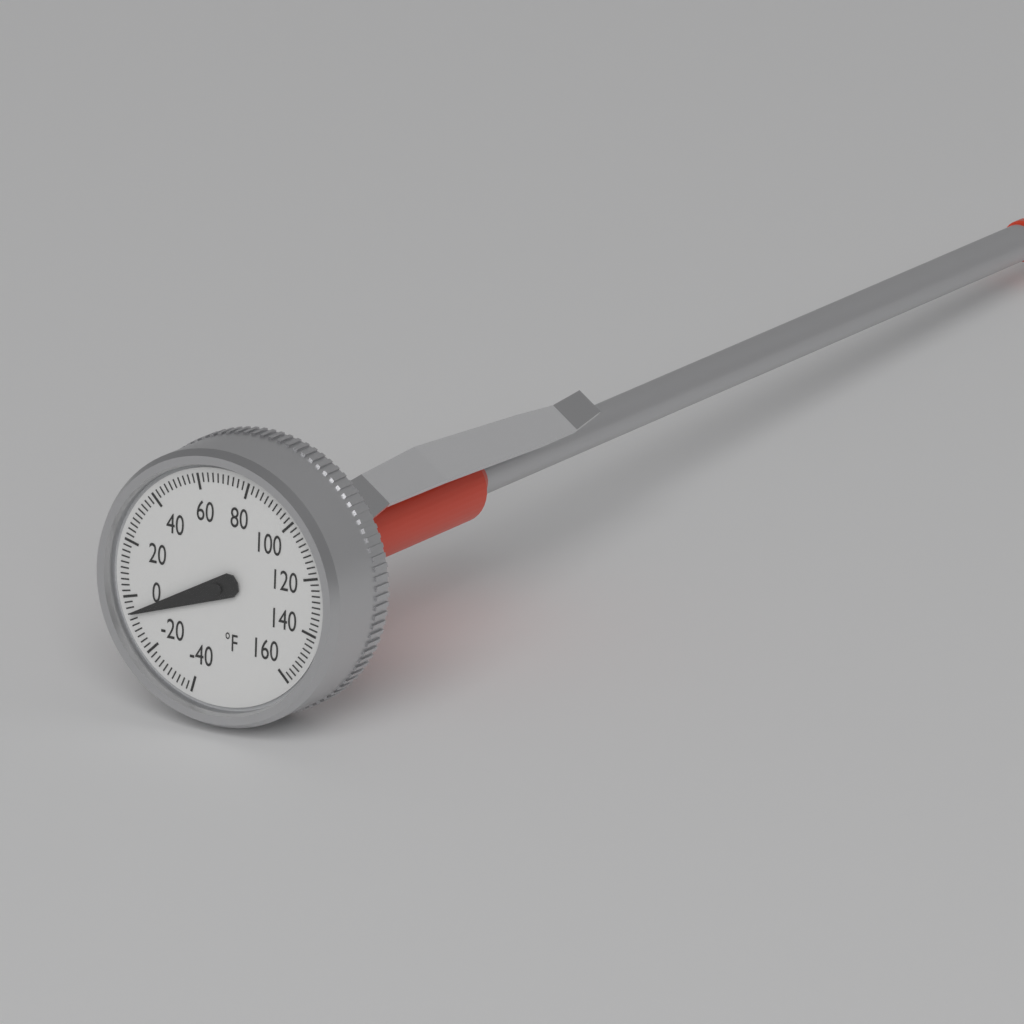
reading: -6 °F
